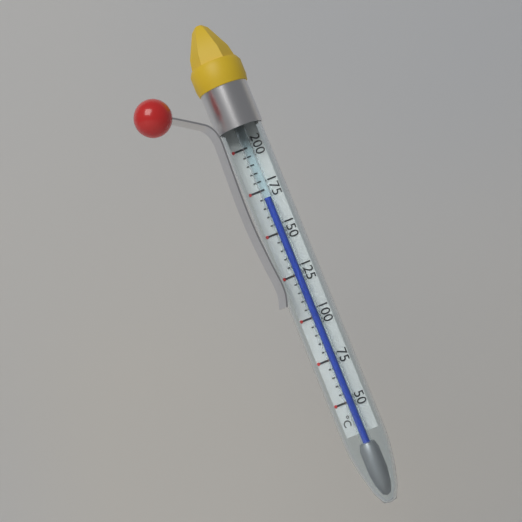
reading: 170 °C
